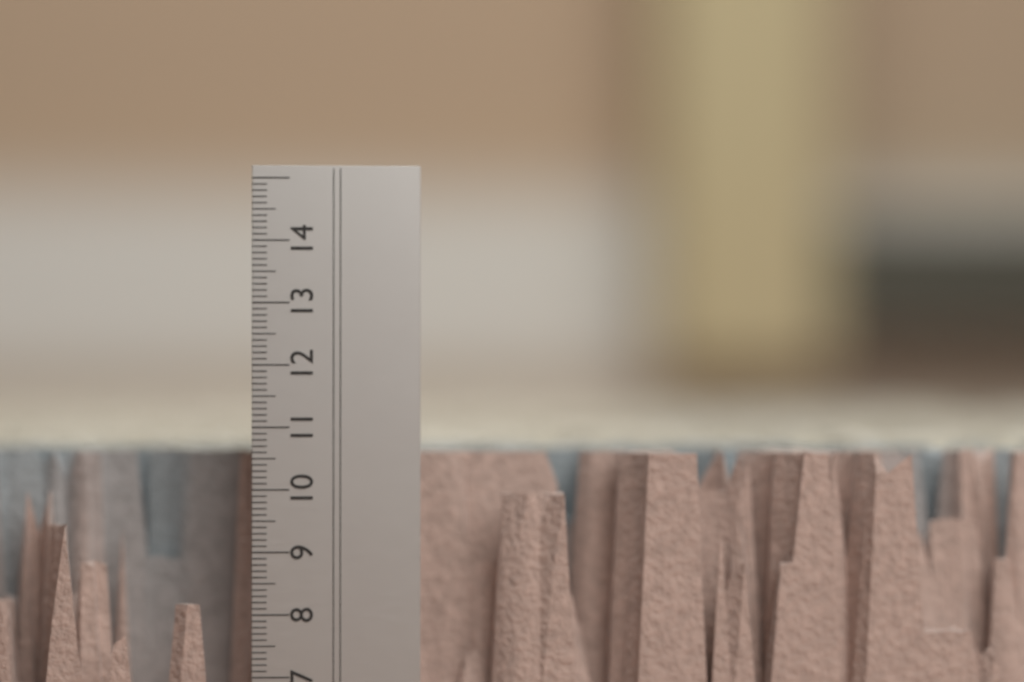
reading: 10.6 cm
